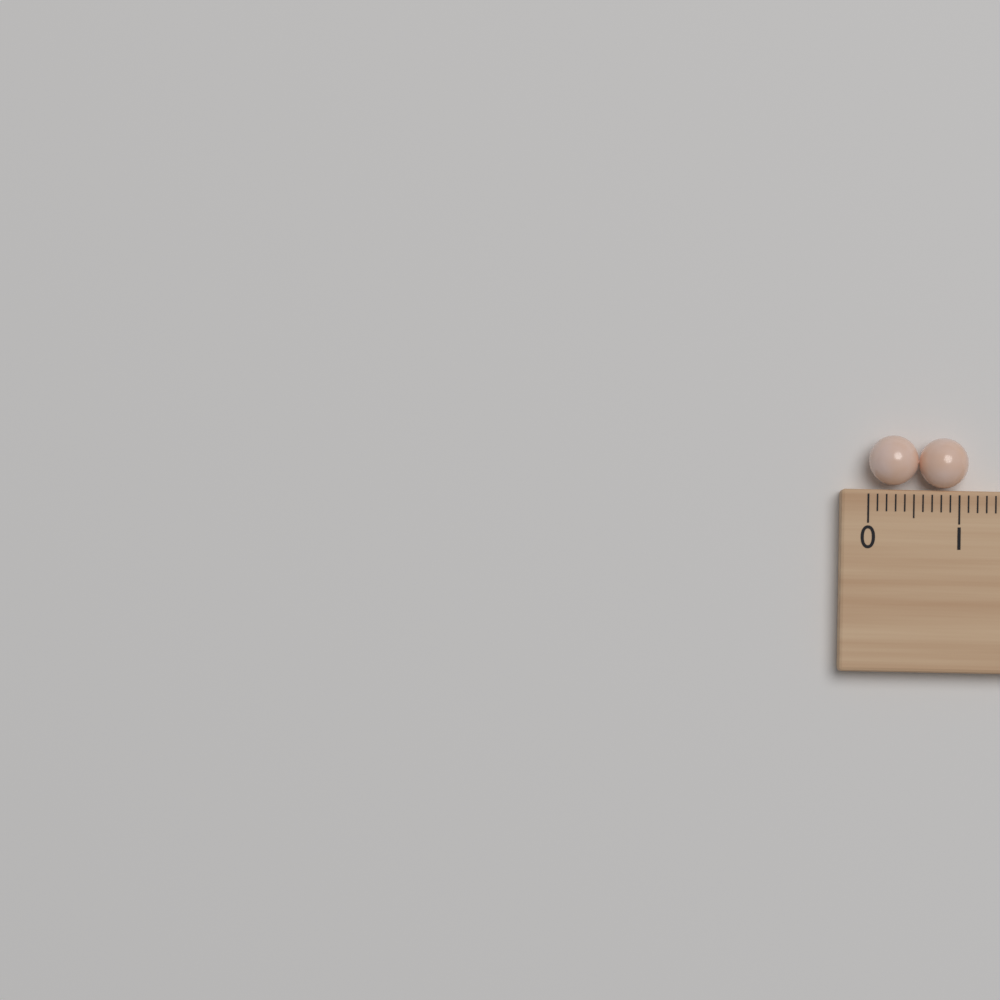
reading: 1.1 cm
